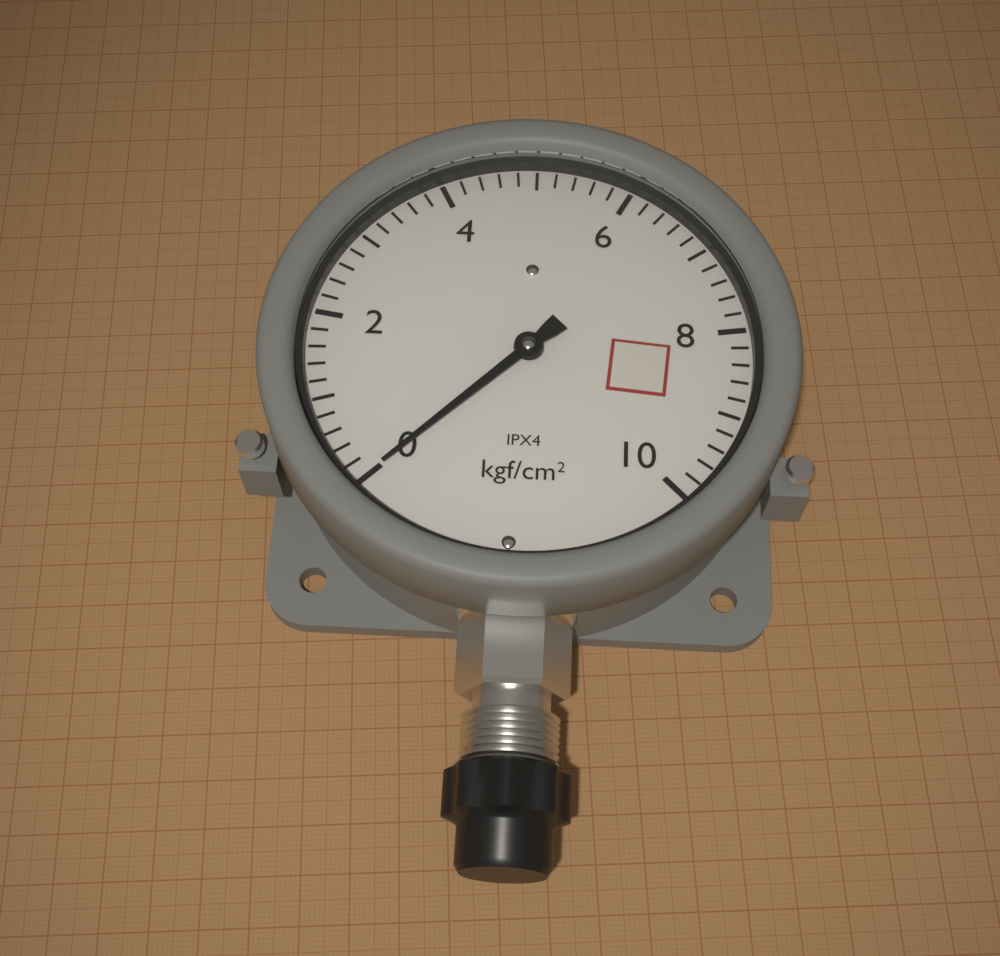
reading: 0.0 kgf/cm²
